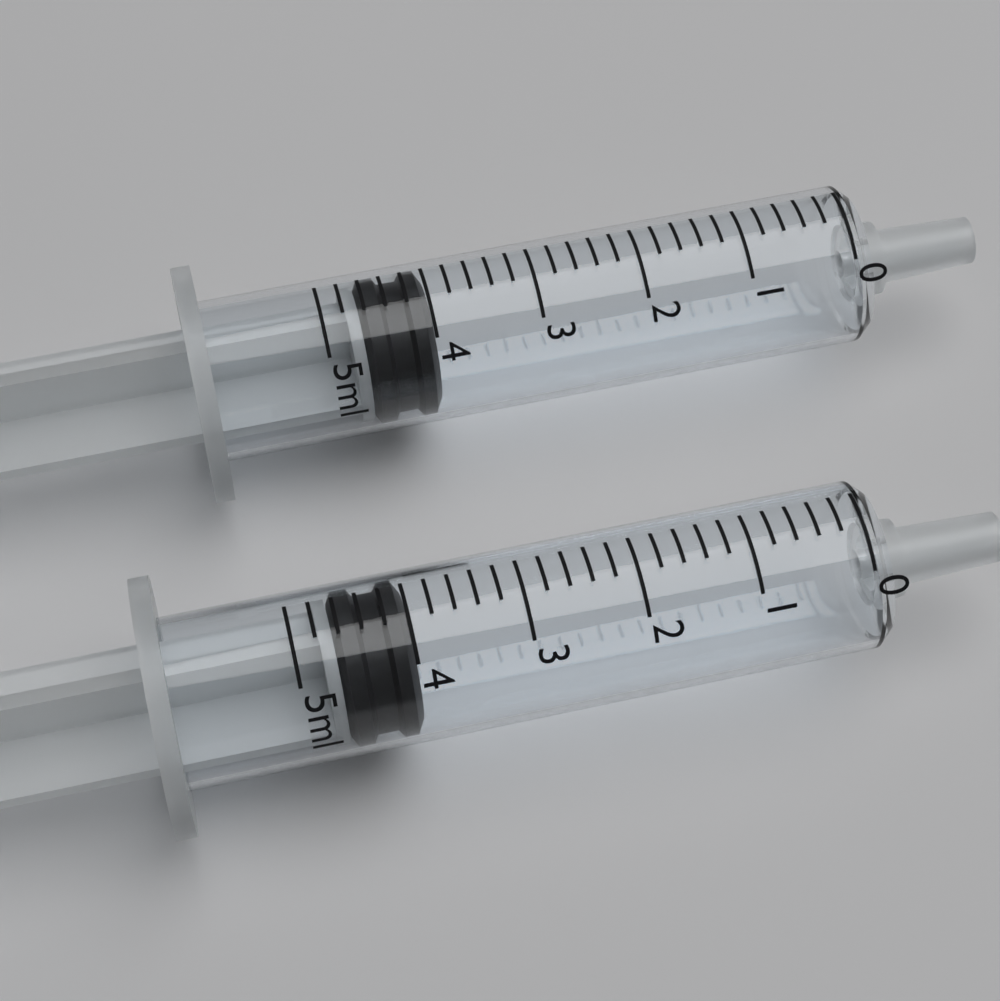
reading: 4.0 ml
